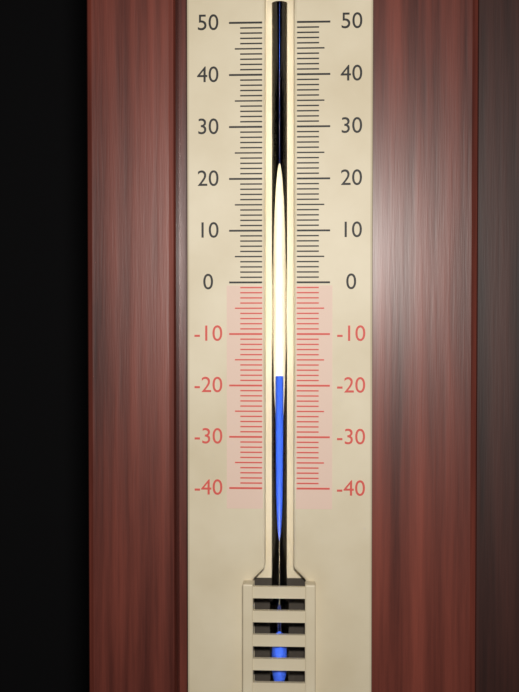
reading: -18 (no unit)
